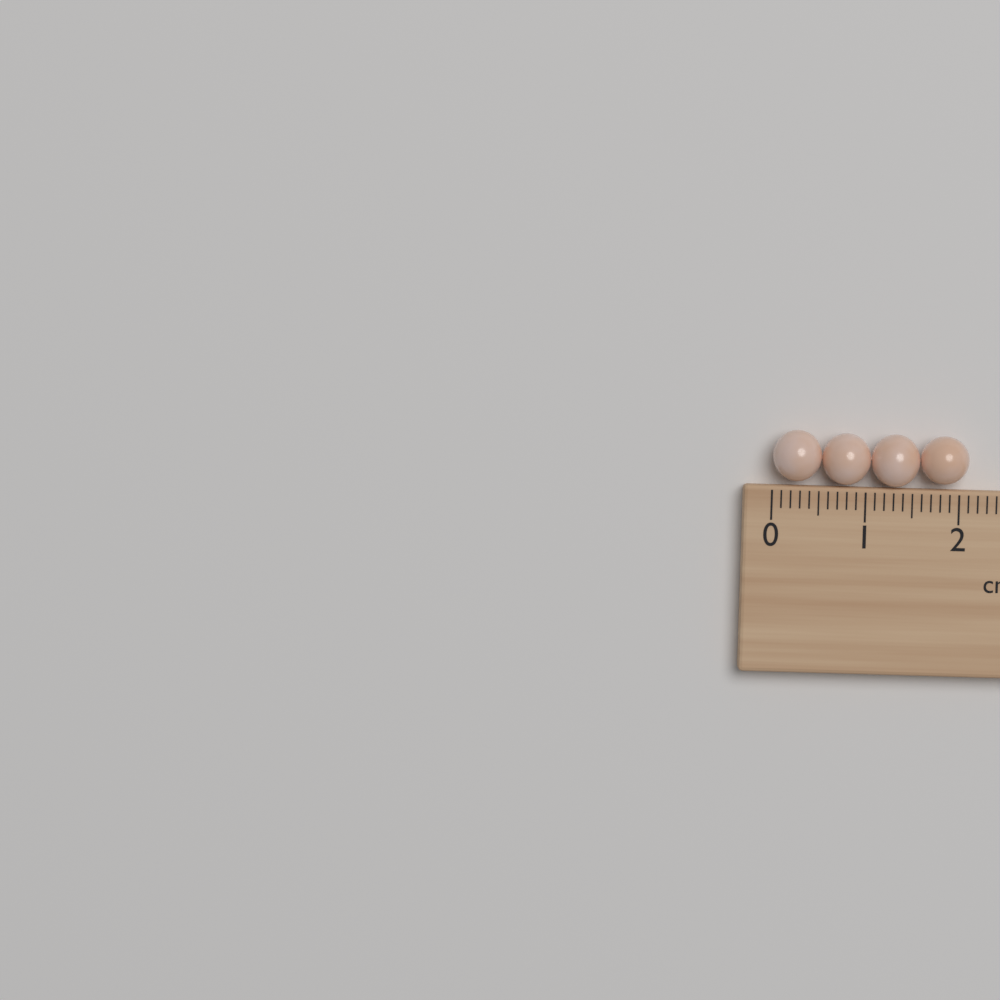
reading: 2.1 cm
